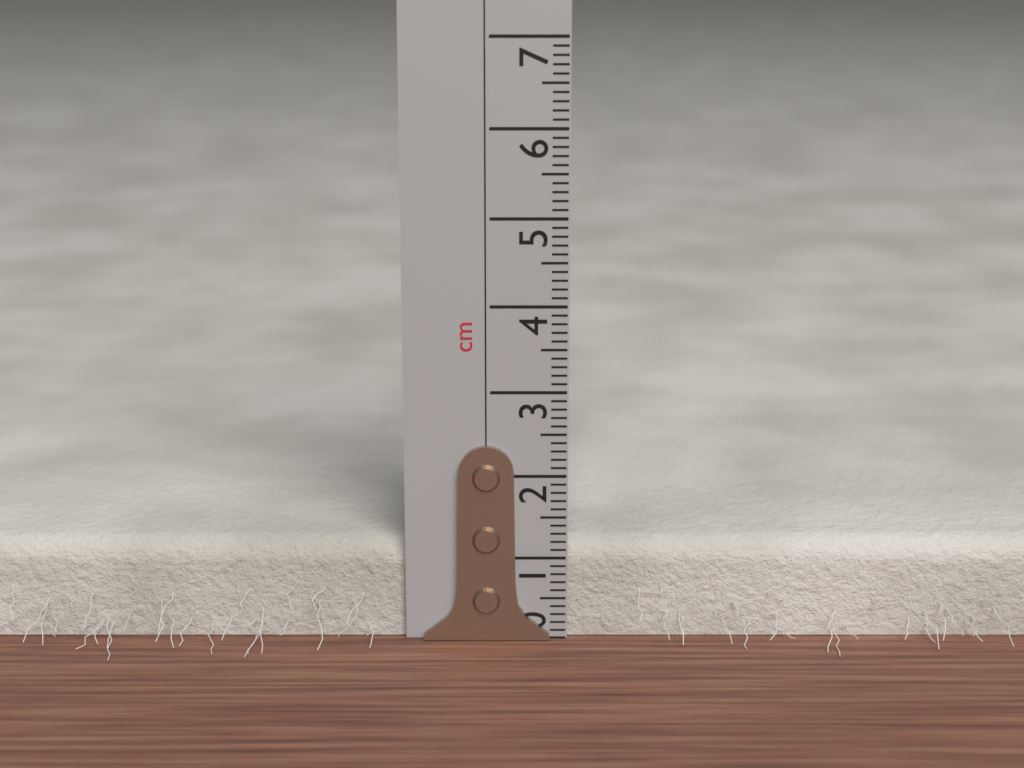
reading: 1.2 cm
